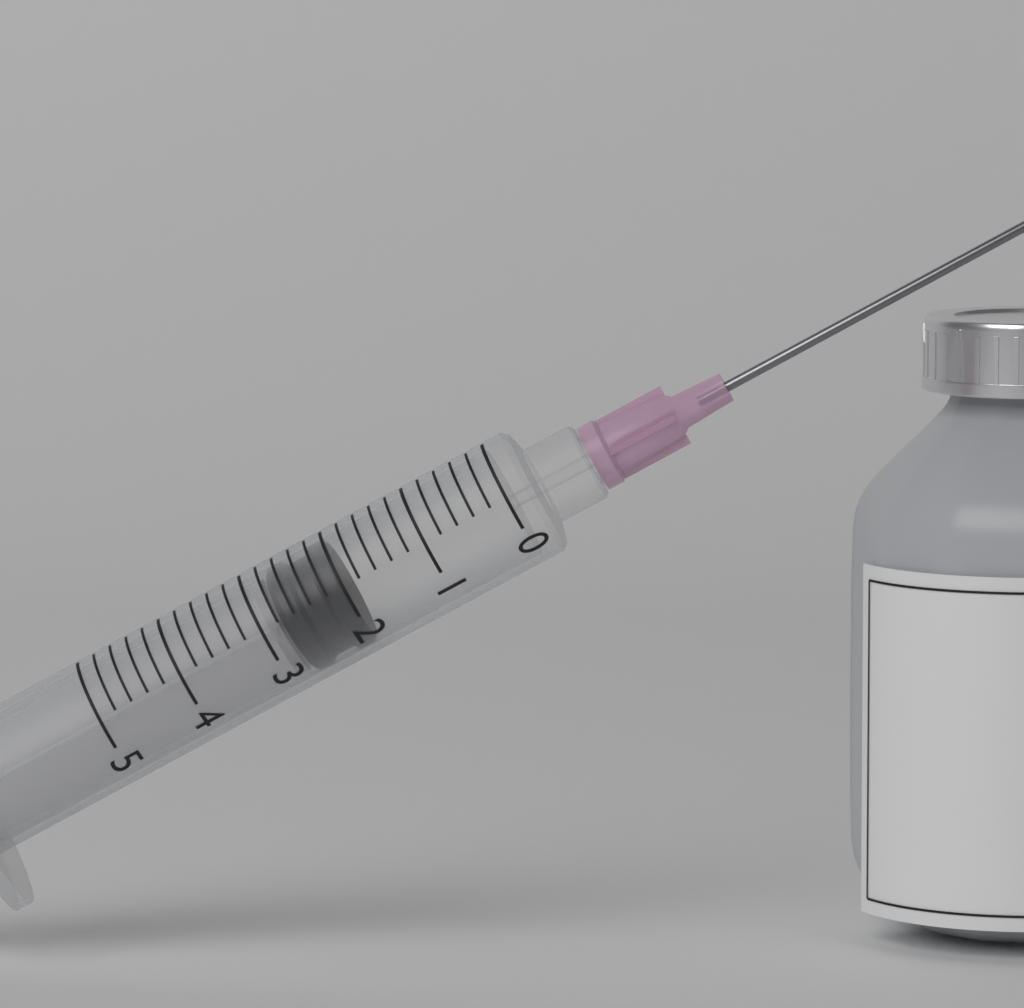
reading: 2.0 (no unit)
